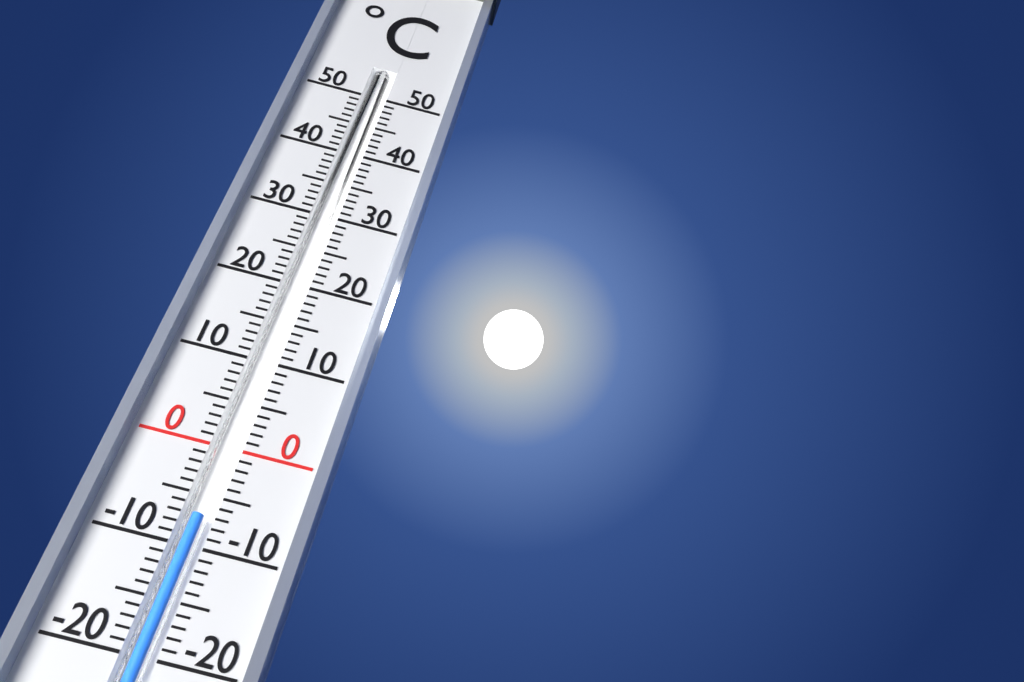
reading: -7 °C
